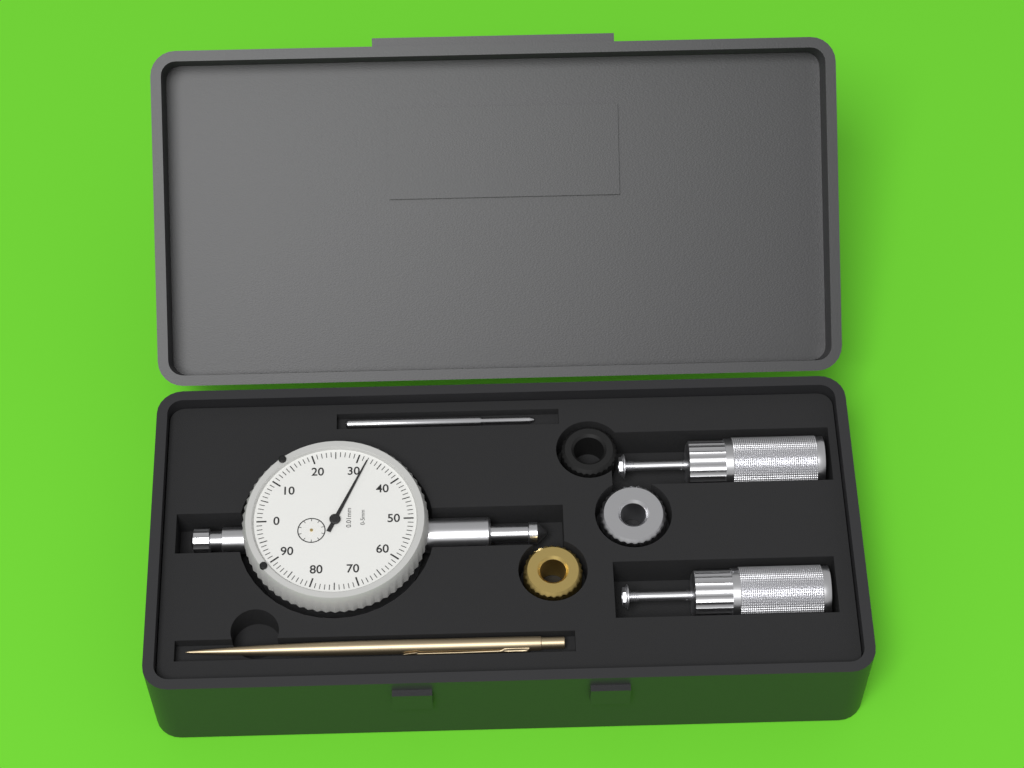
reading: 0.32 mm
